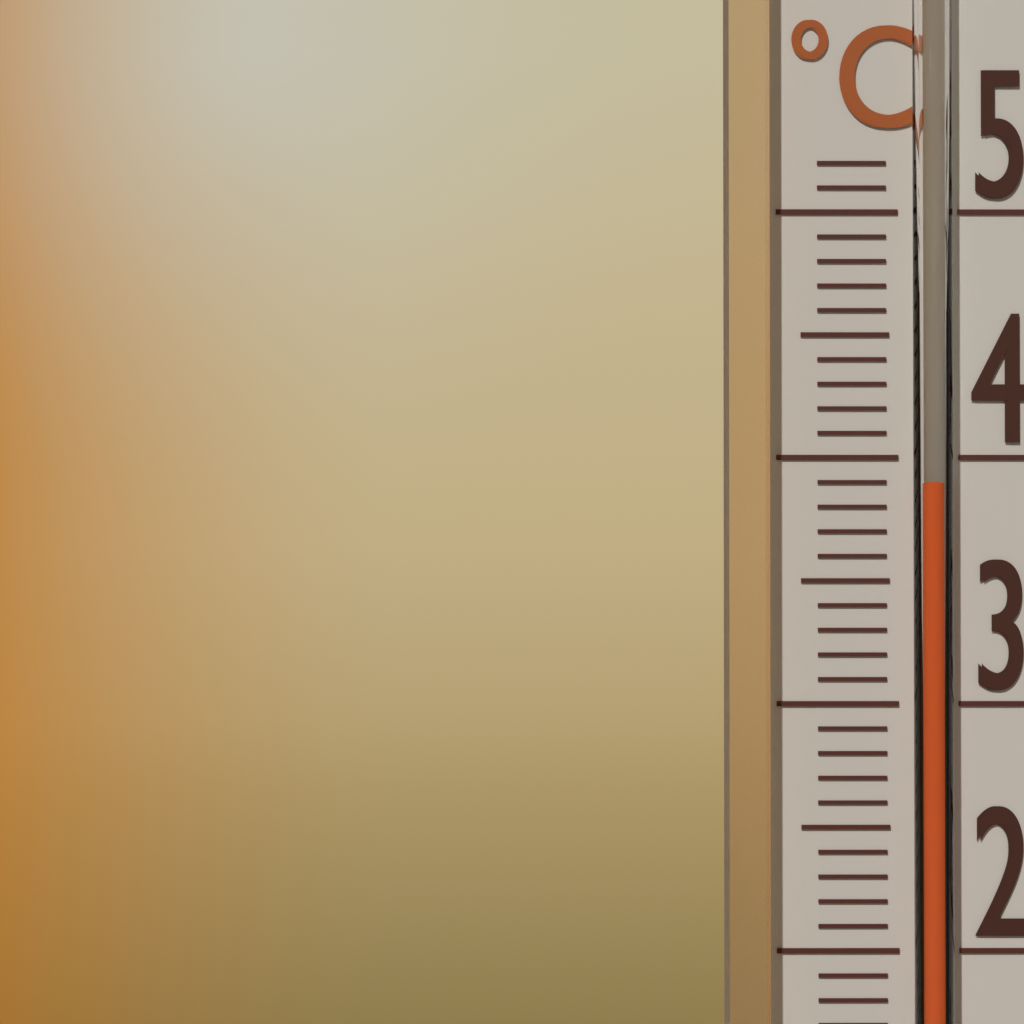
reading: 39 °C
